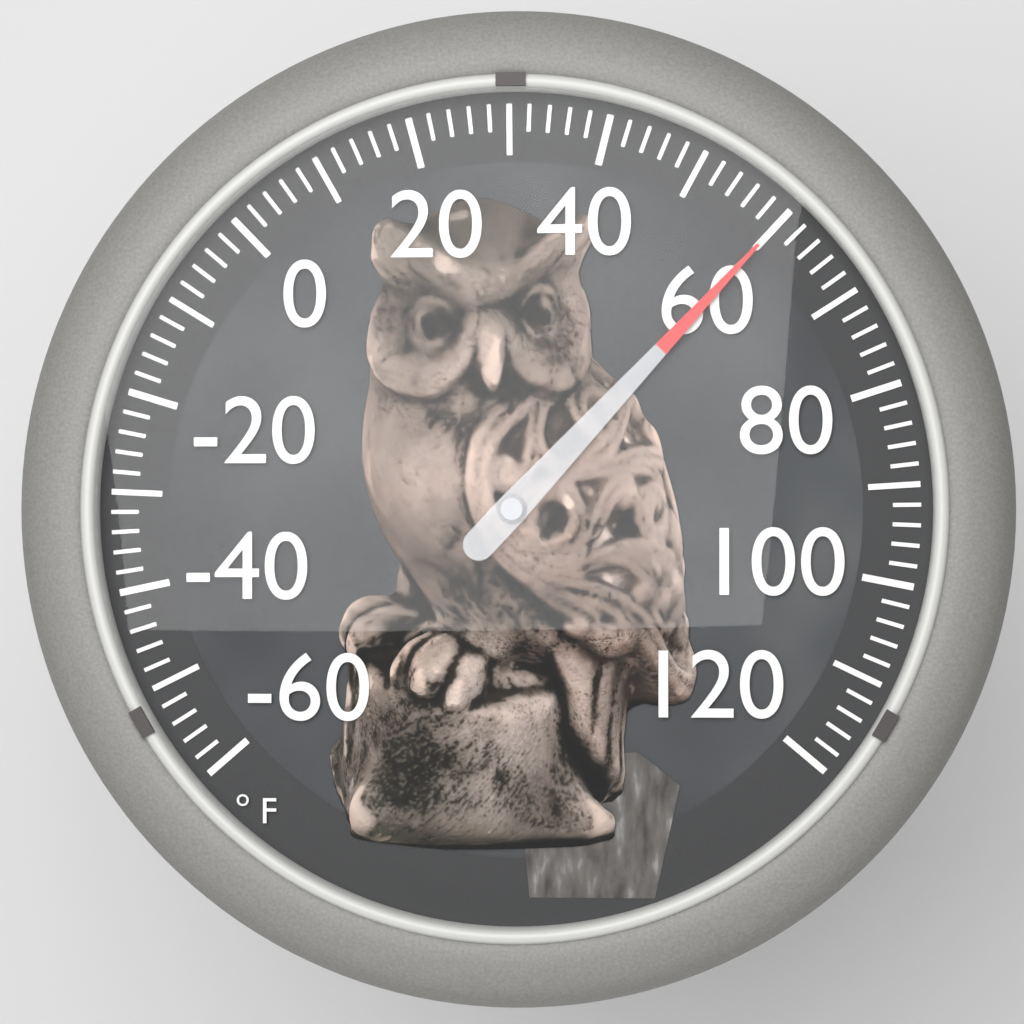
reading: 60 °F
